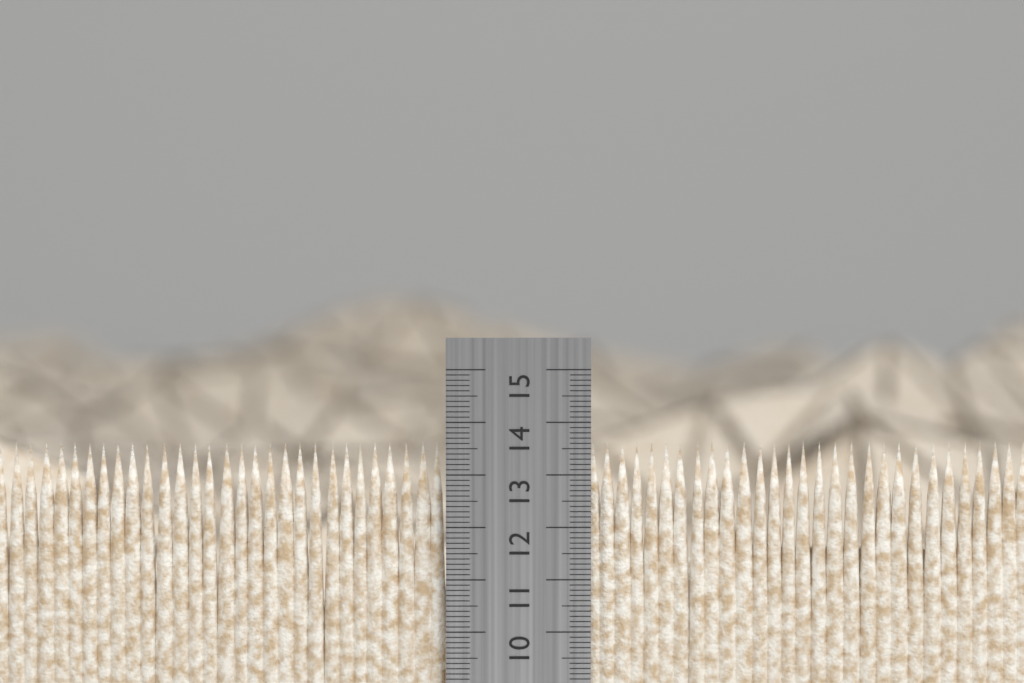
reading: 13.6 cm
